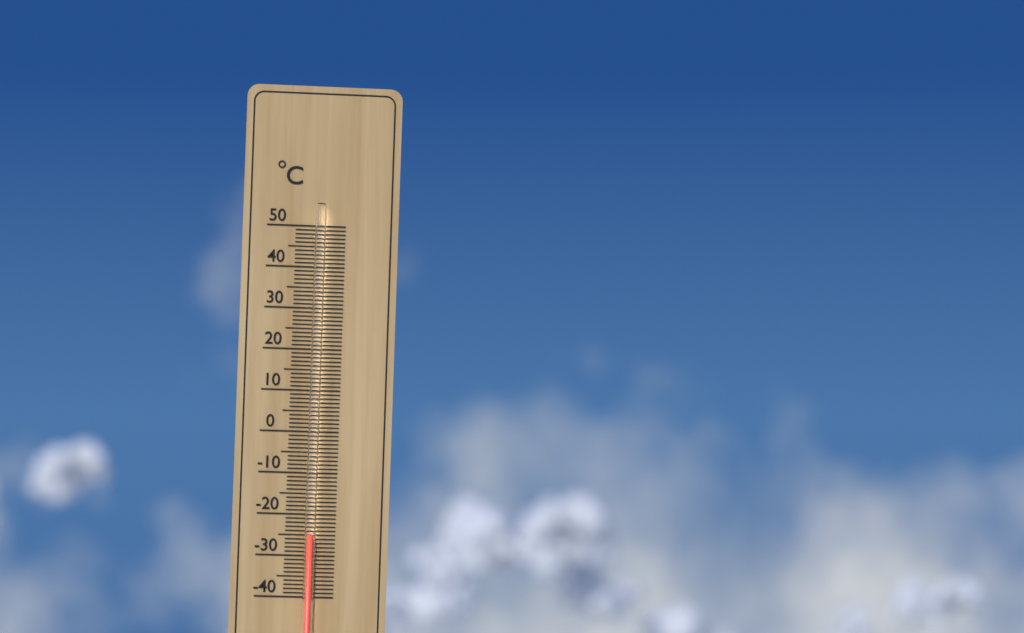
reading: -25 °C
